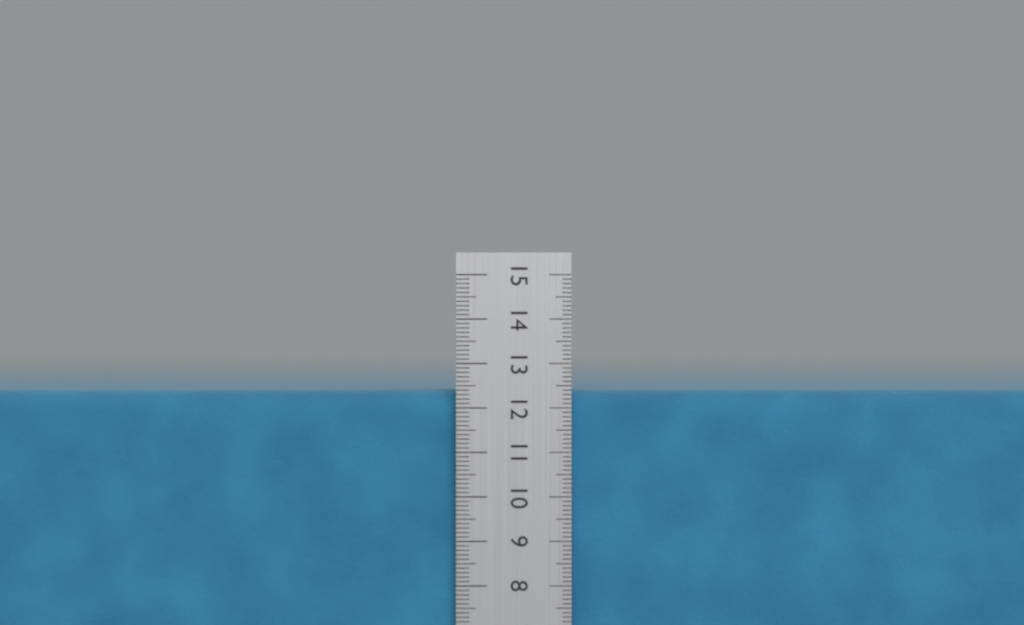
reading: 12.4 cm
